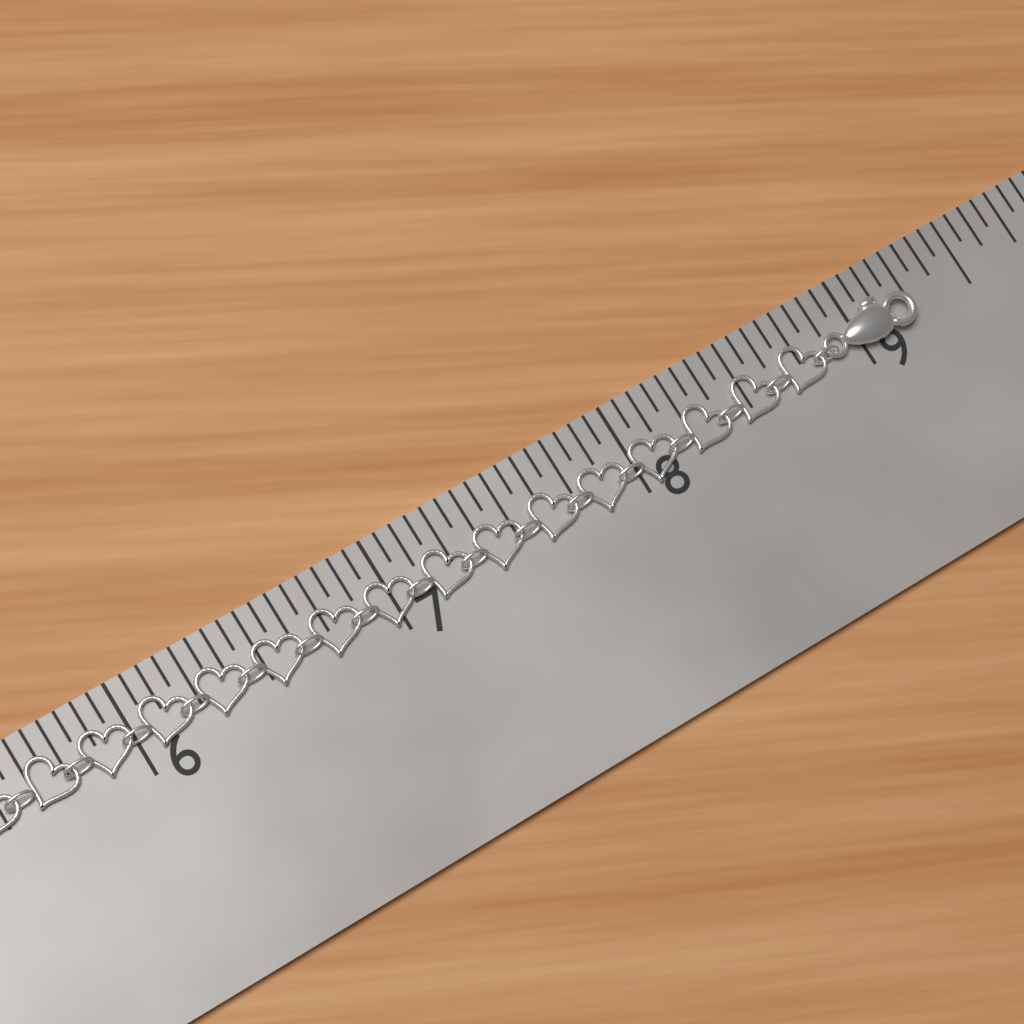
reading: 9.2500 in
